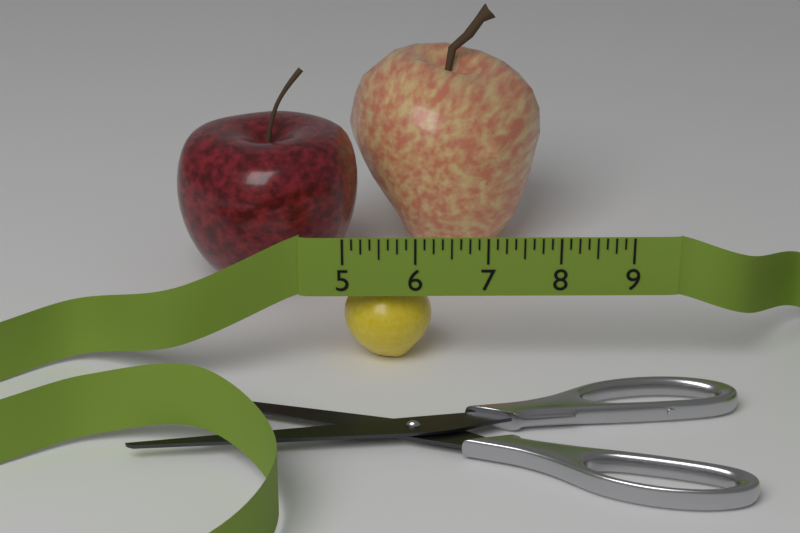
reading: 6.250 (no unit)
